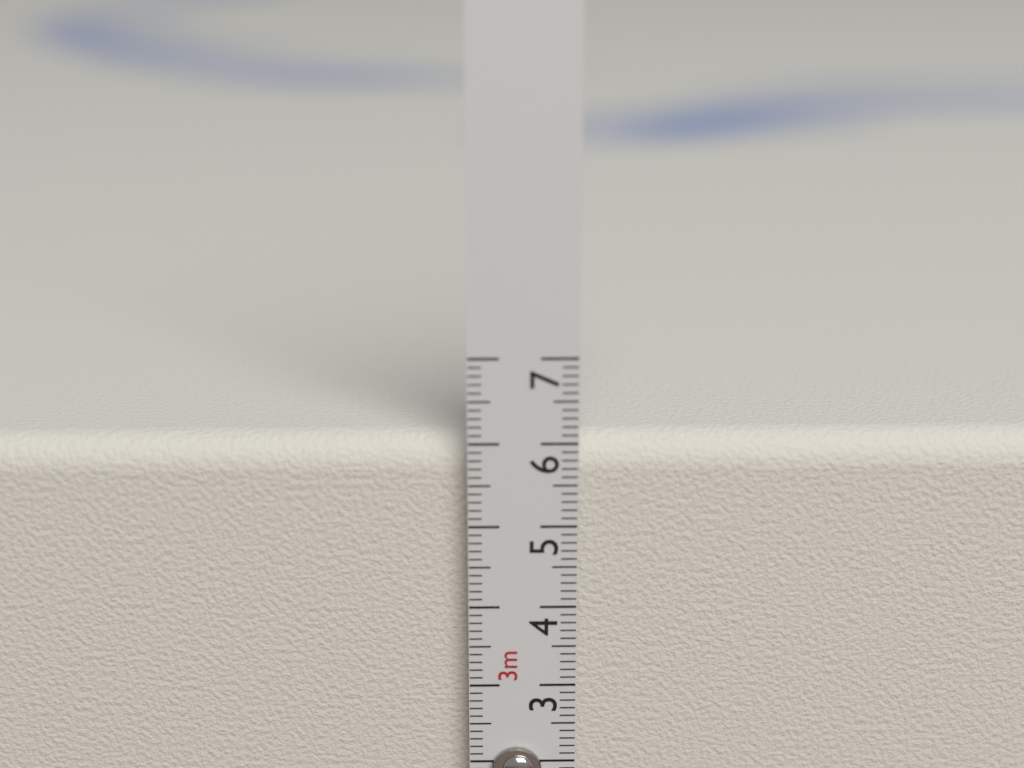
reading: 6.0 cm
